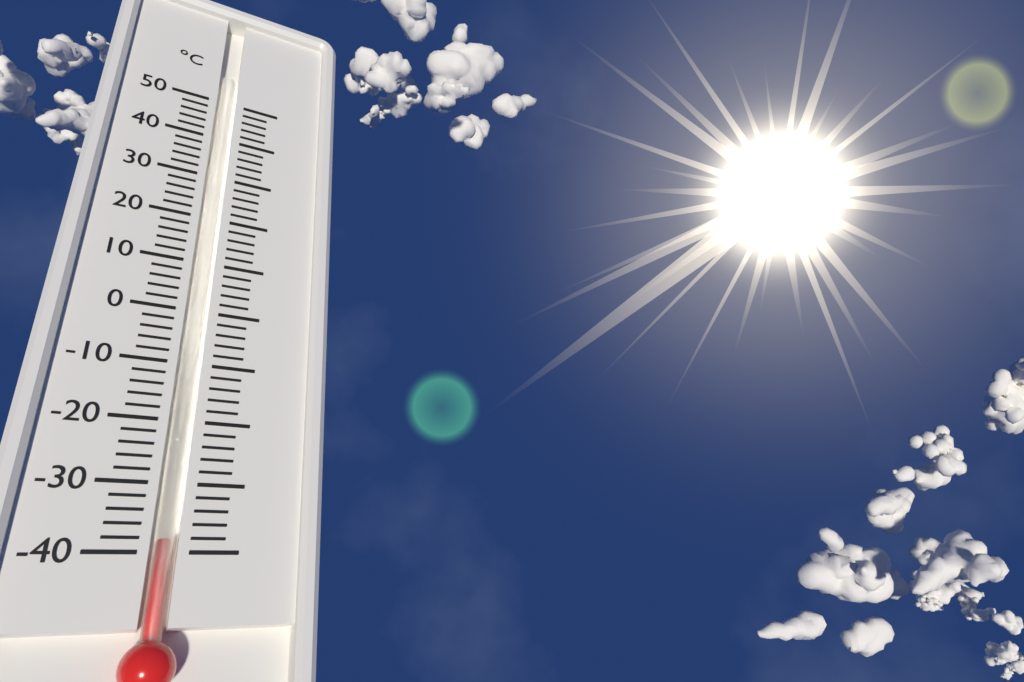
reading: -38 °C
